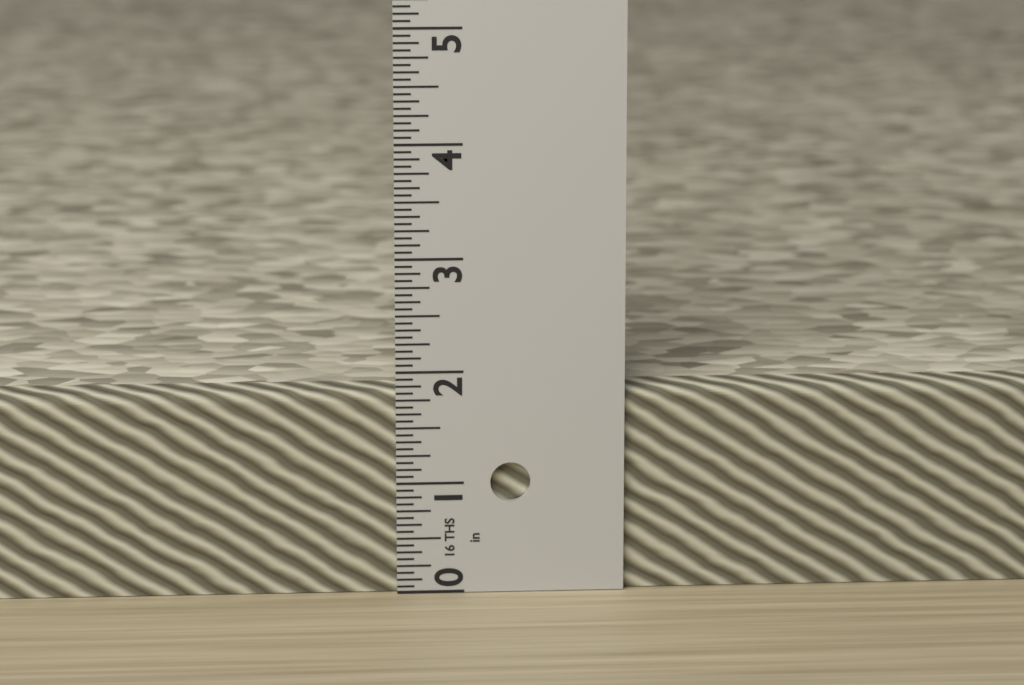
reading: 1.8125 in
